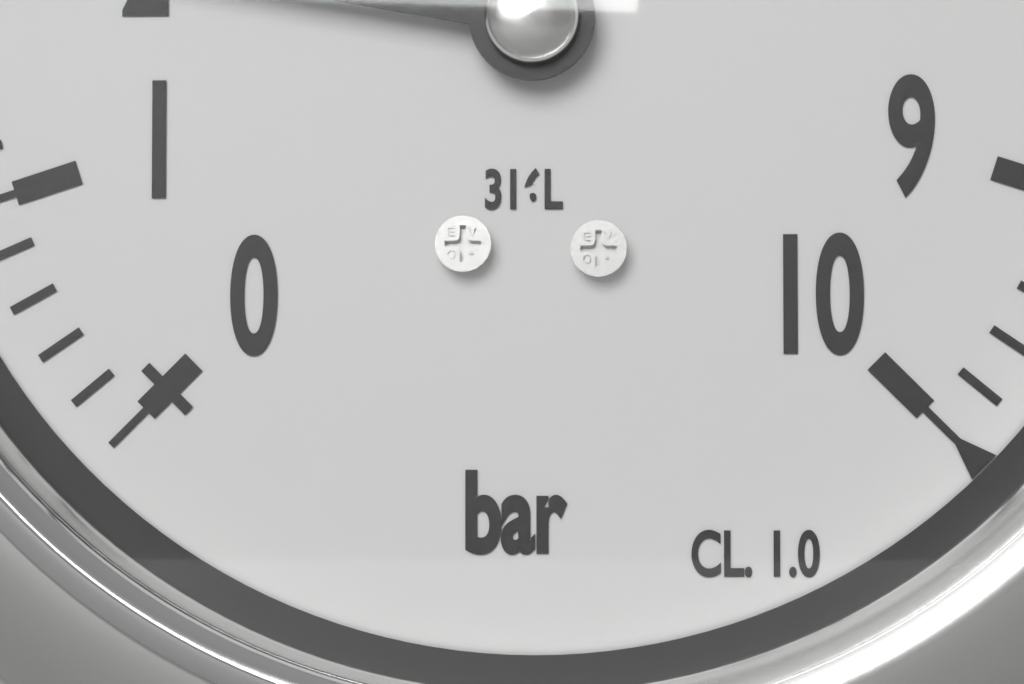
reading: 2.0 bar
